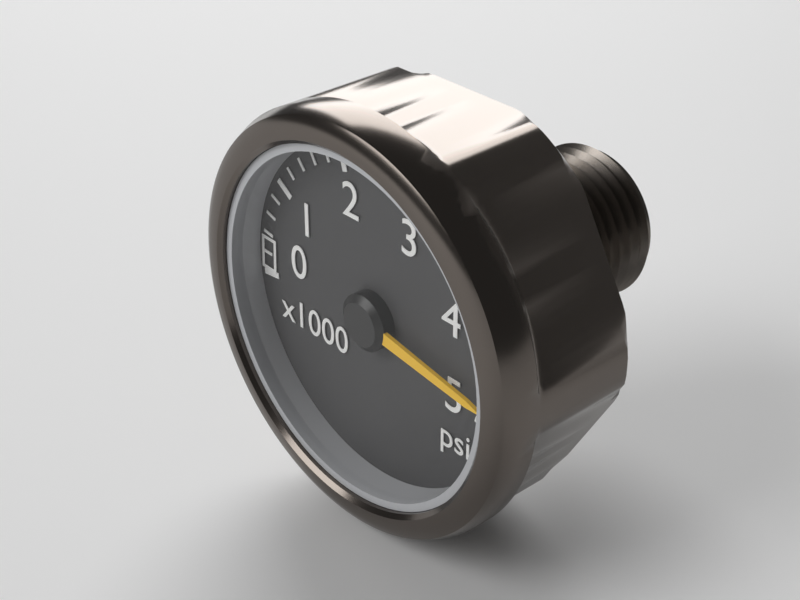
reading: 4800 psi
